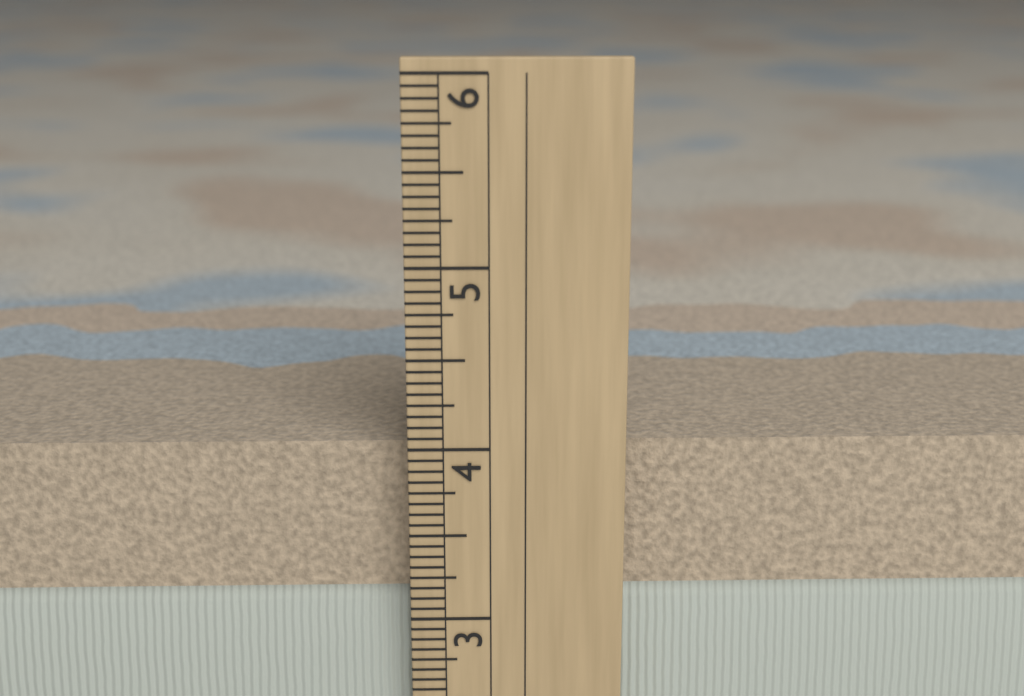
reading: 4.0000 in
